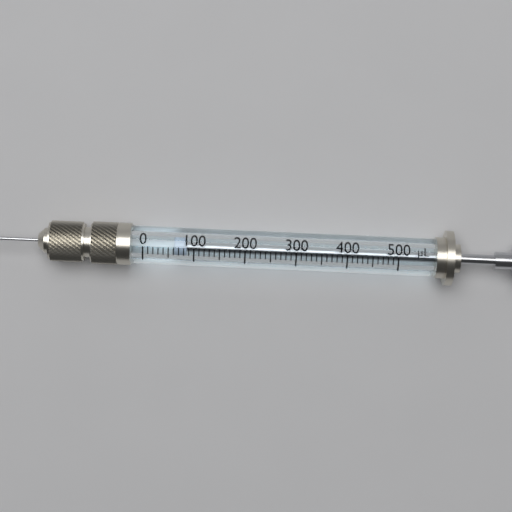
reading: 60 µL
